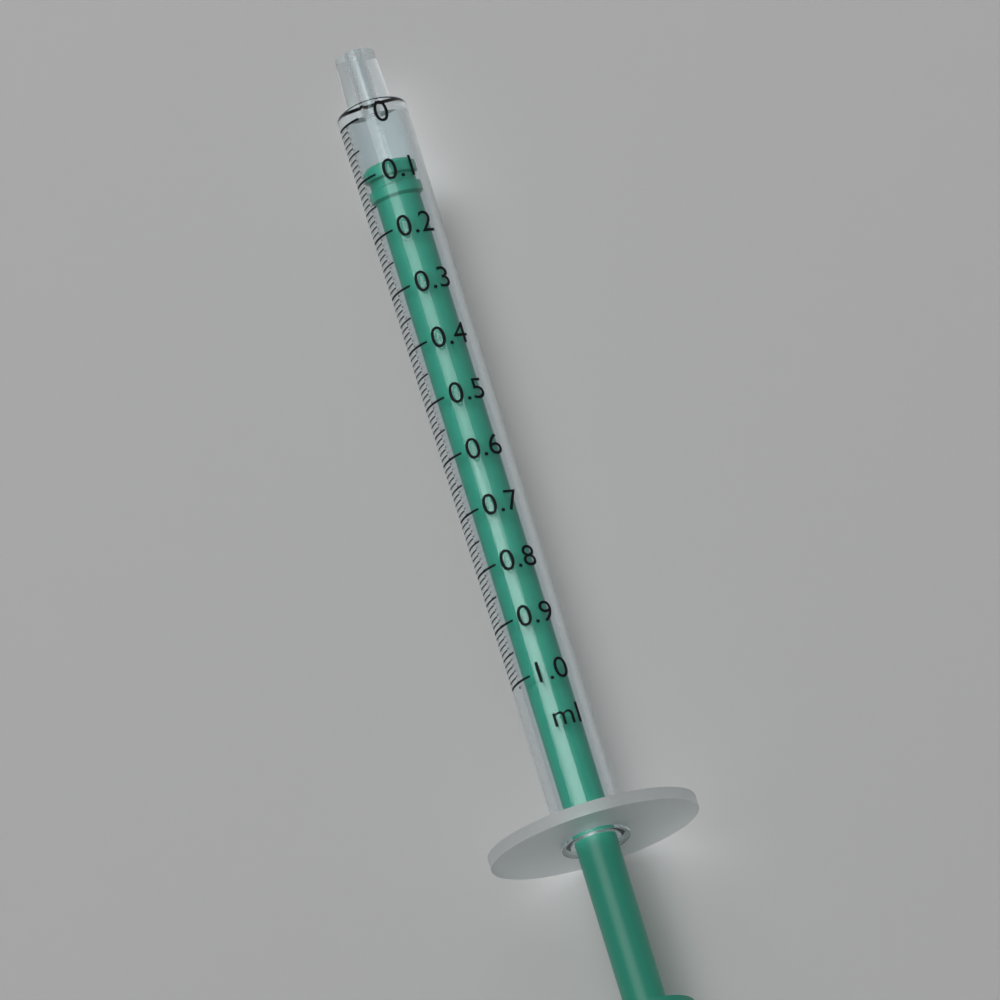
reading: 0.08 ml
